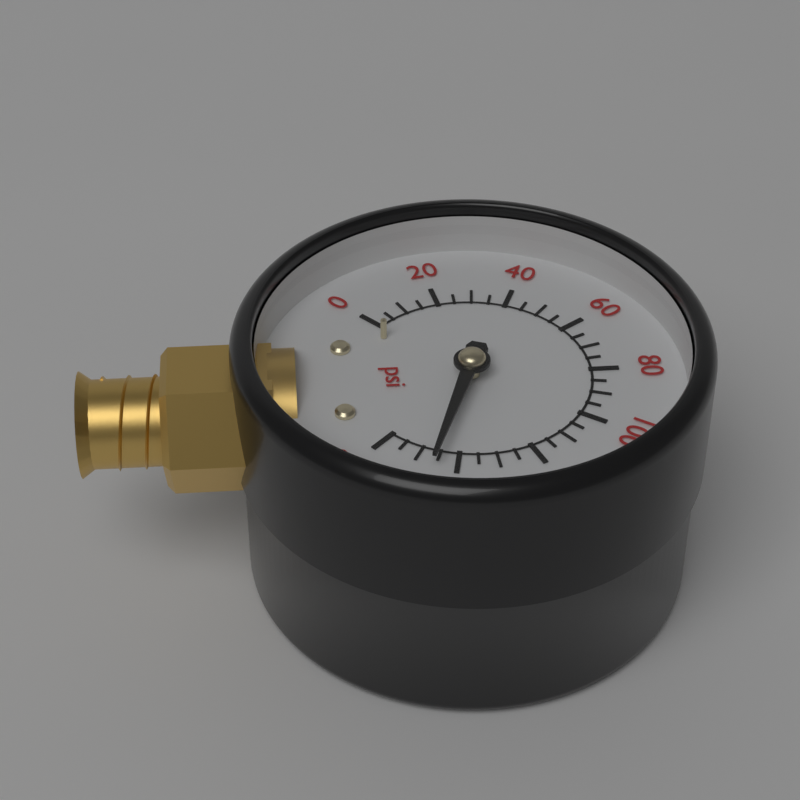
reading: 145 psi
